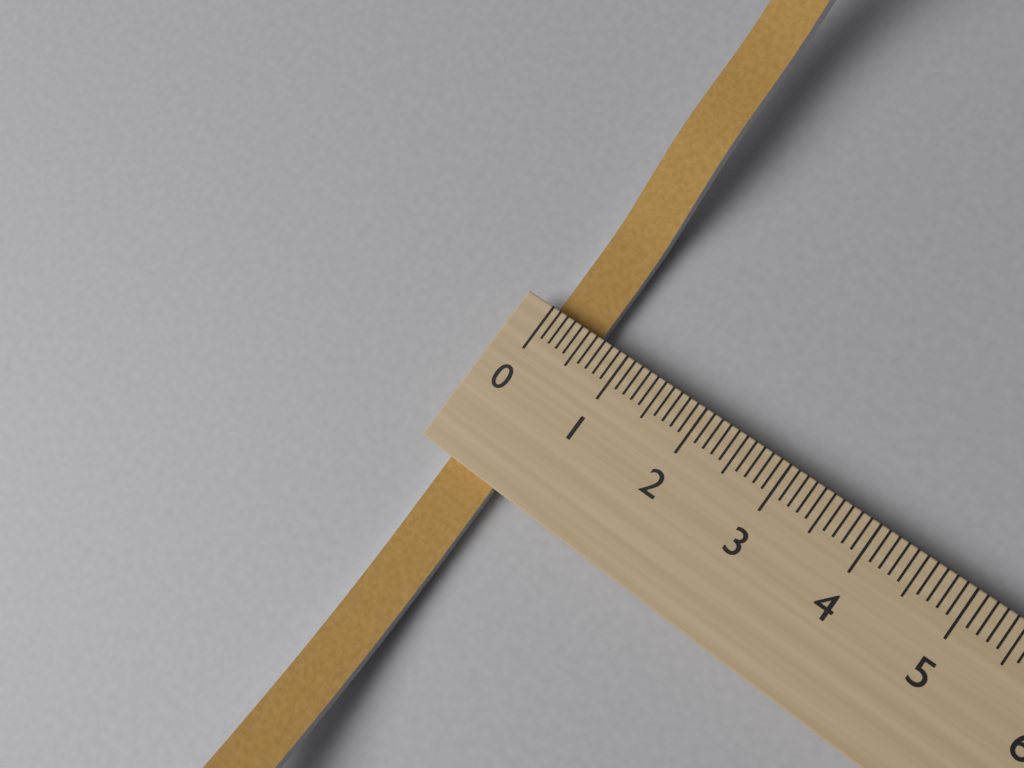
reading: 0.6 (no unit)
